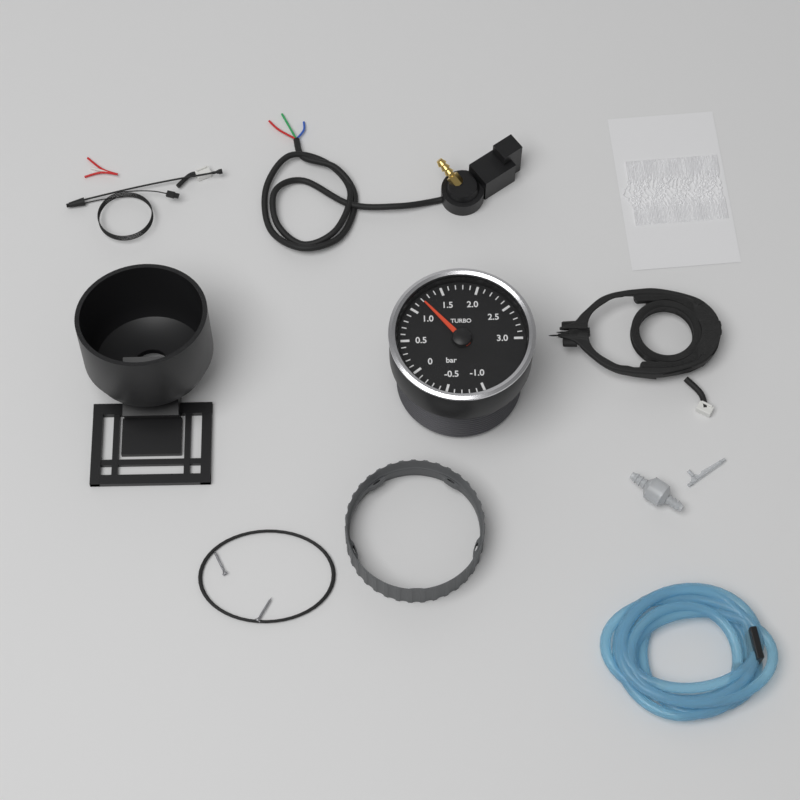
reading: 1.2 bar
